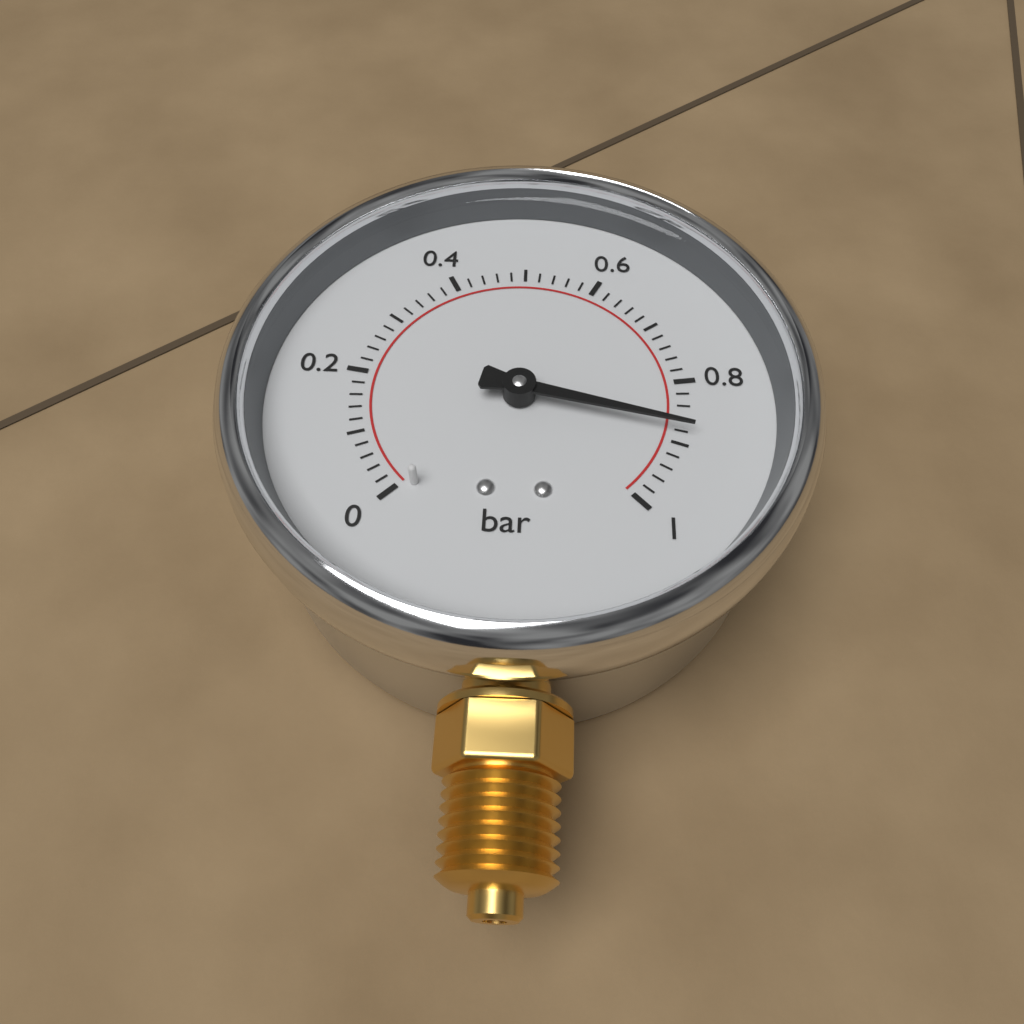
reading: 0.88 bar
